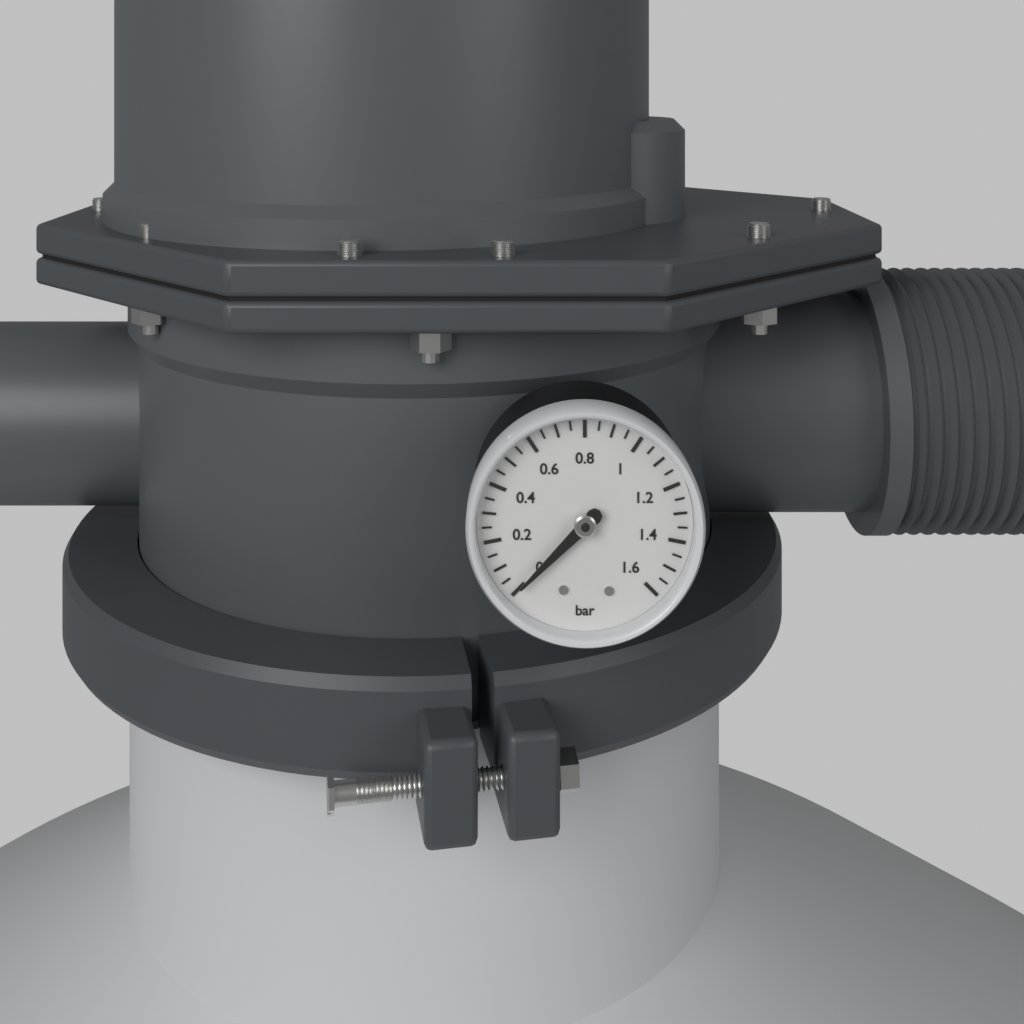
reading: 0.00 bar
